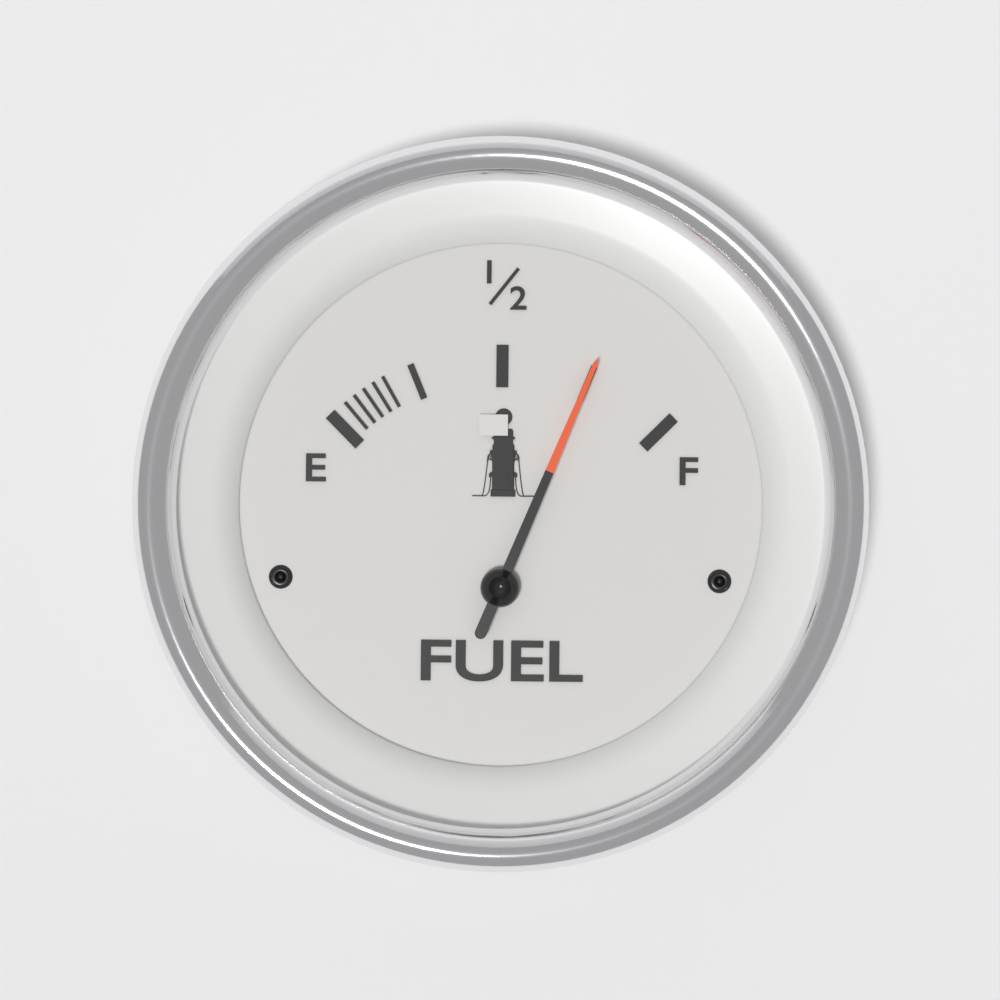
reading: 0.75 (no unit)
